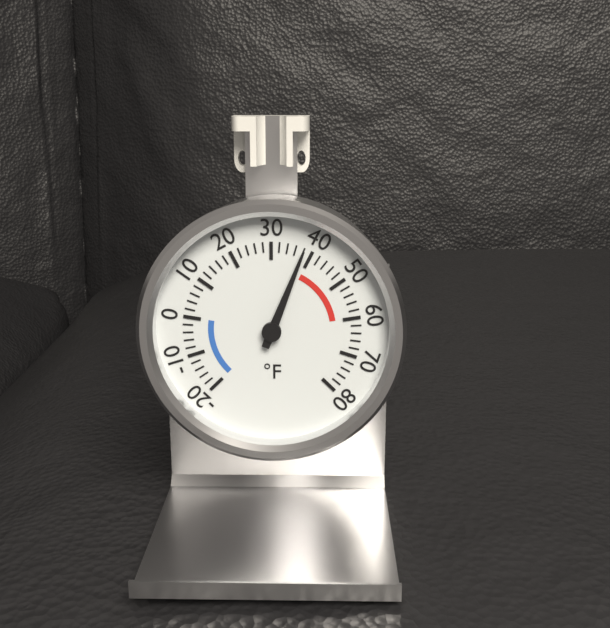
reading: 38 °F
